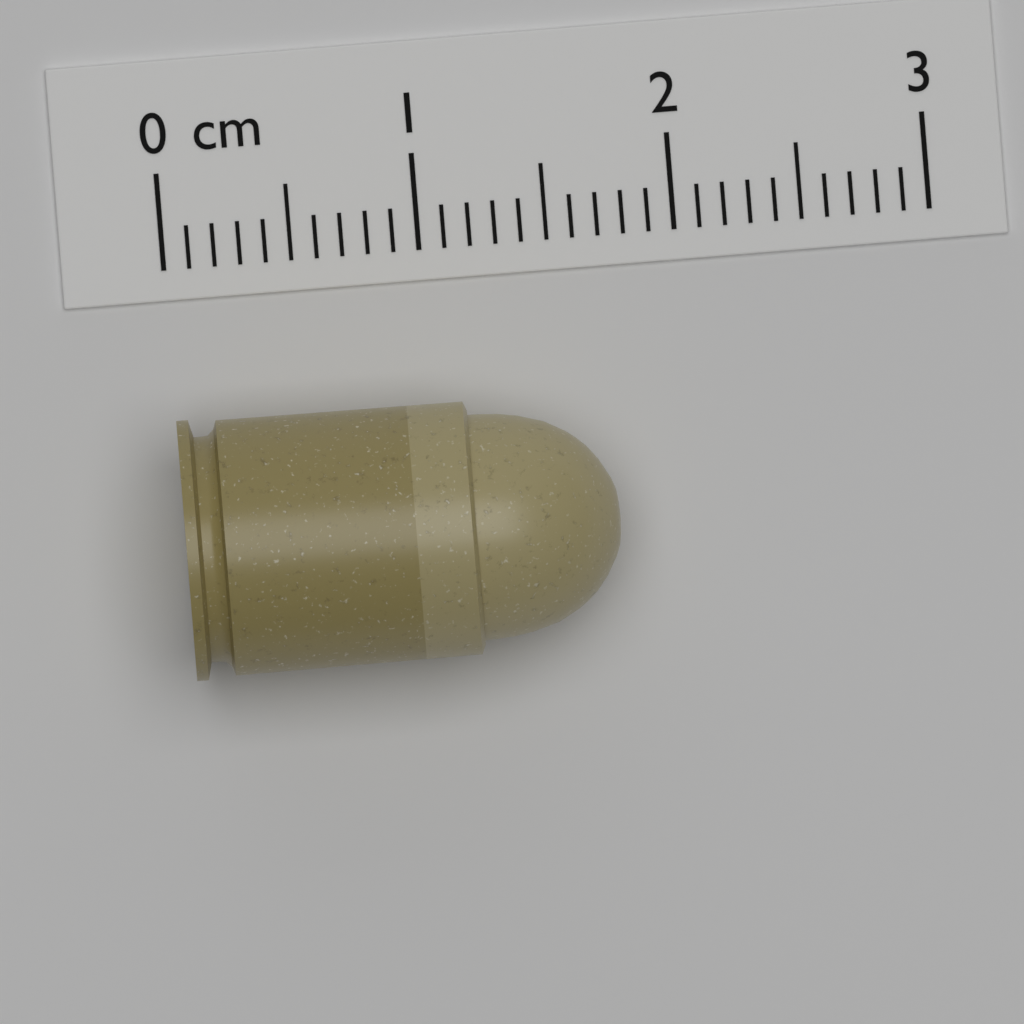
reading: 1.7 cm
